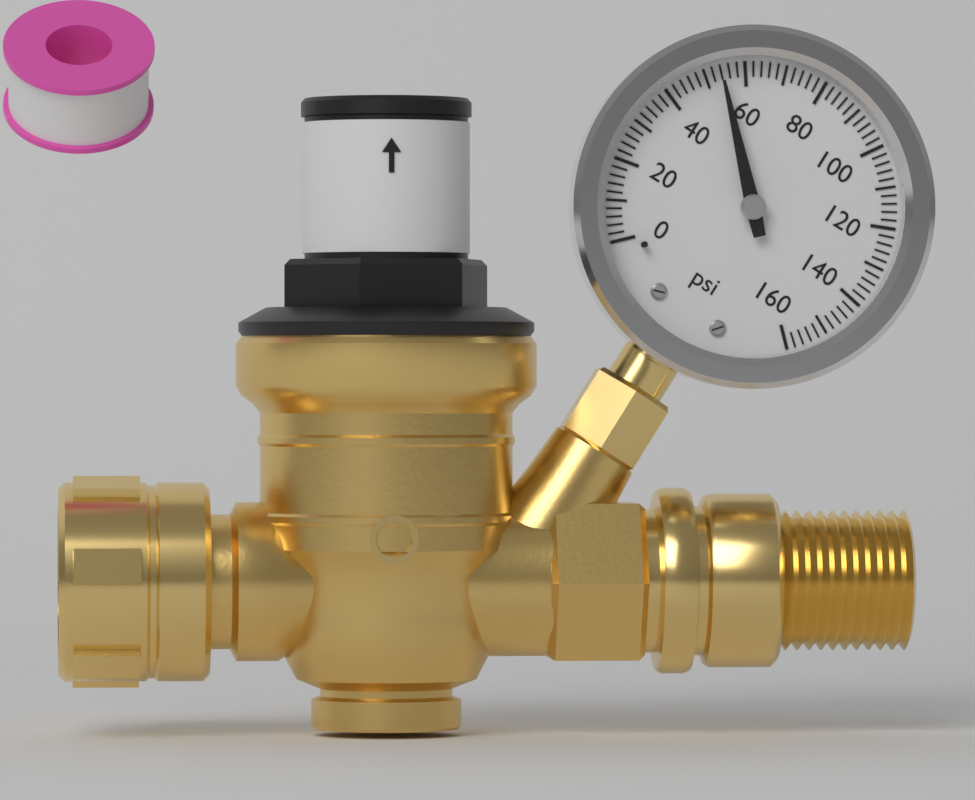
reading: 54 psi
